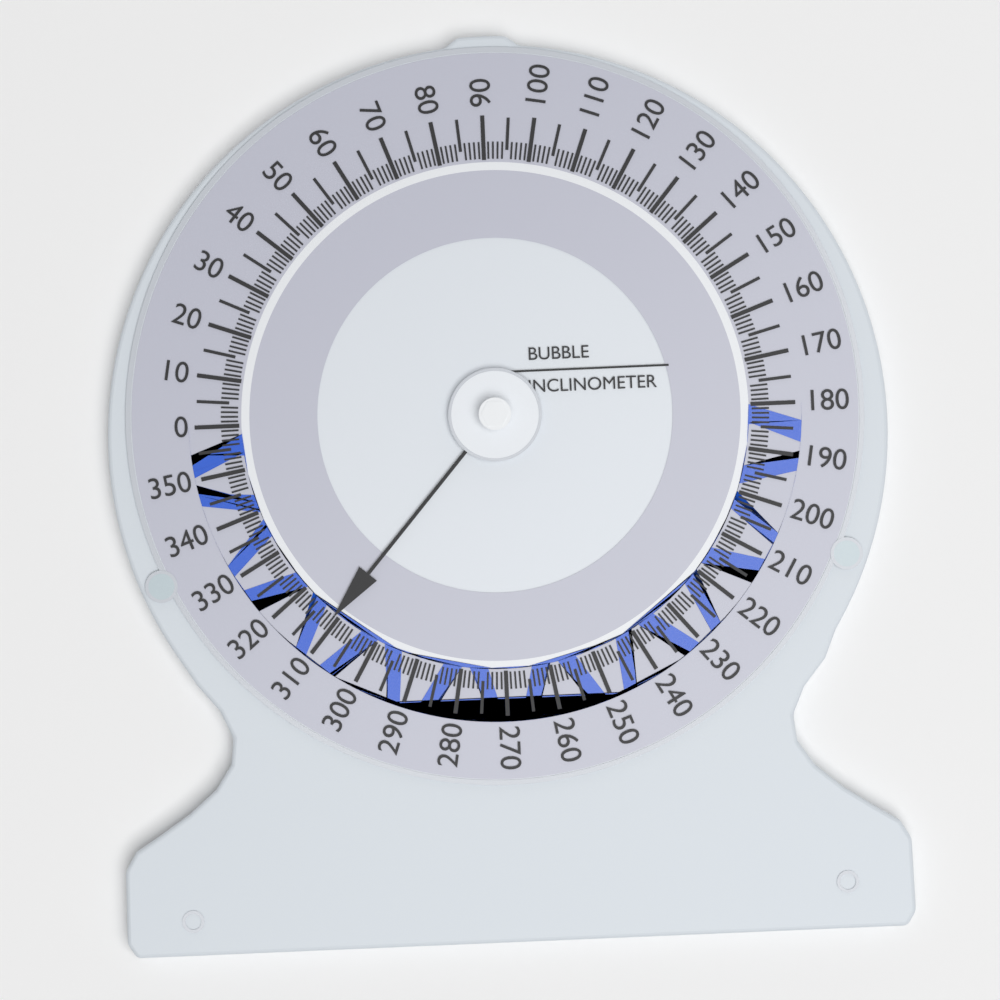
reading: 311 (no unit)
